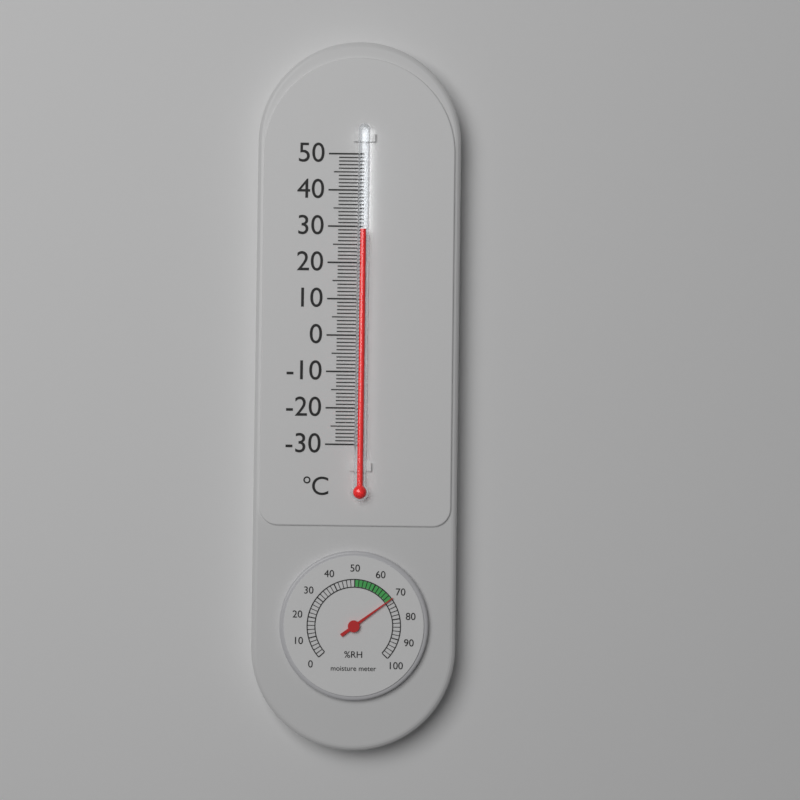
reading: 29 °C
